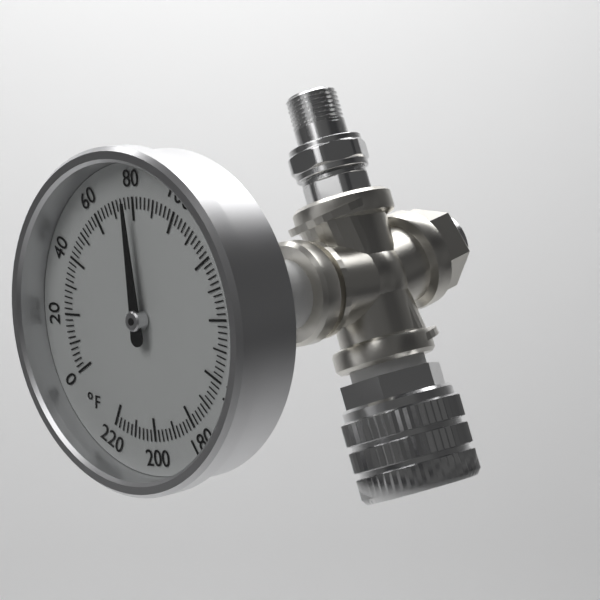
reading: 78 °F
